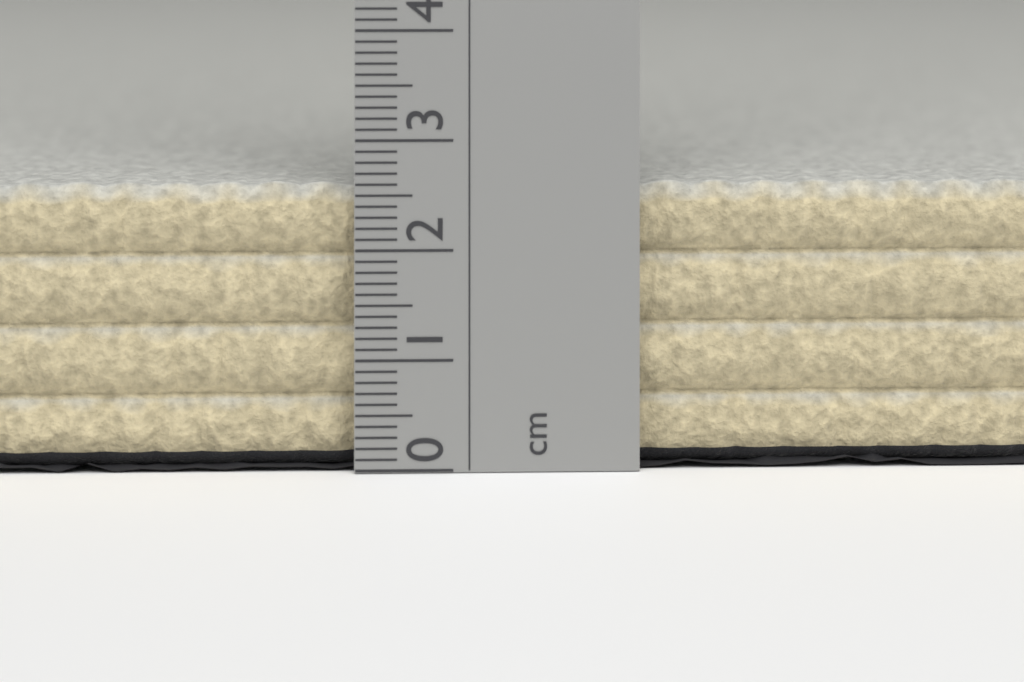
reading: 2.6 cm
